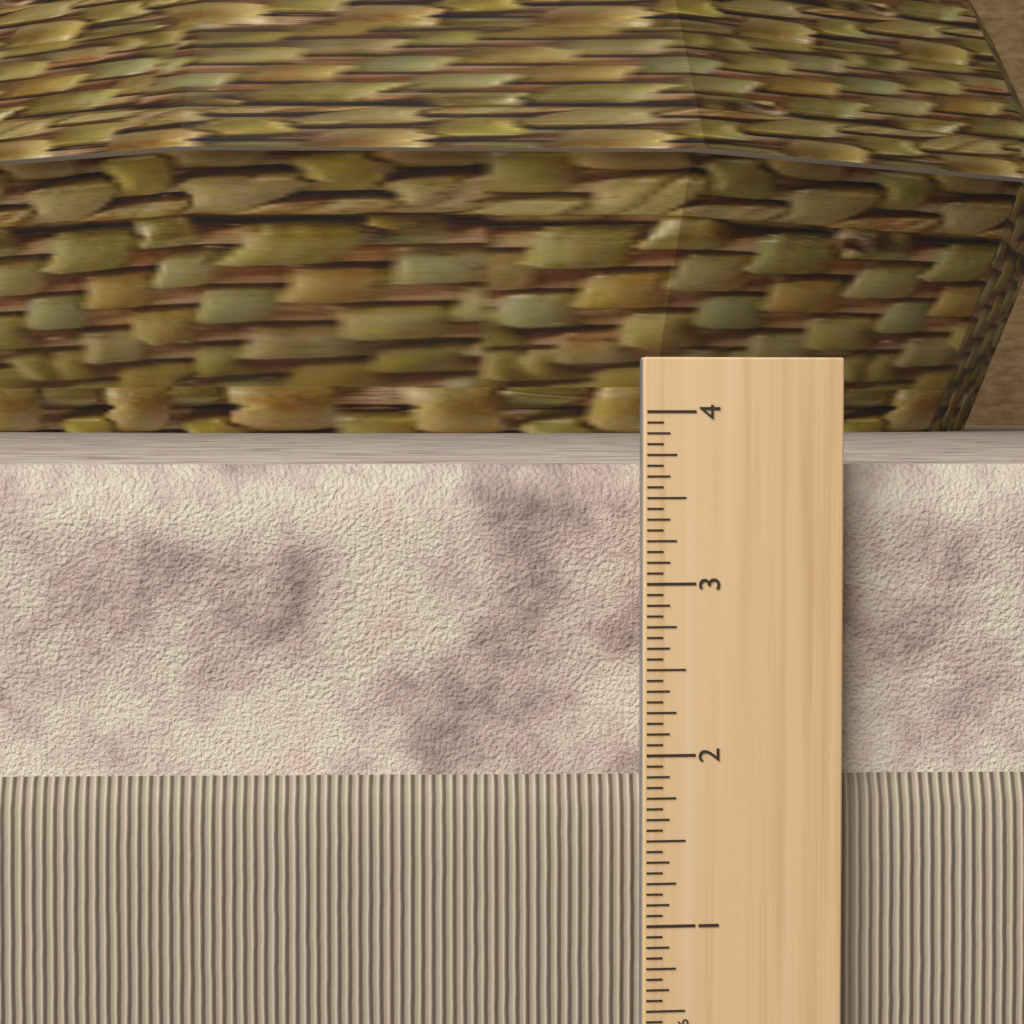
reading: 3.6875 in
